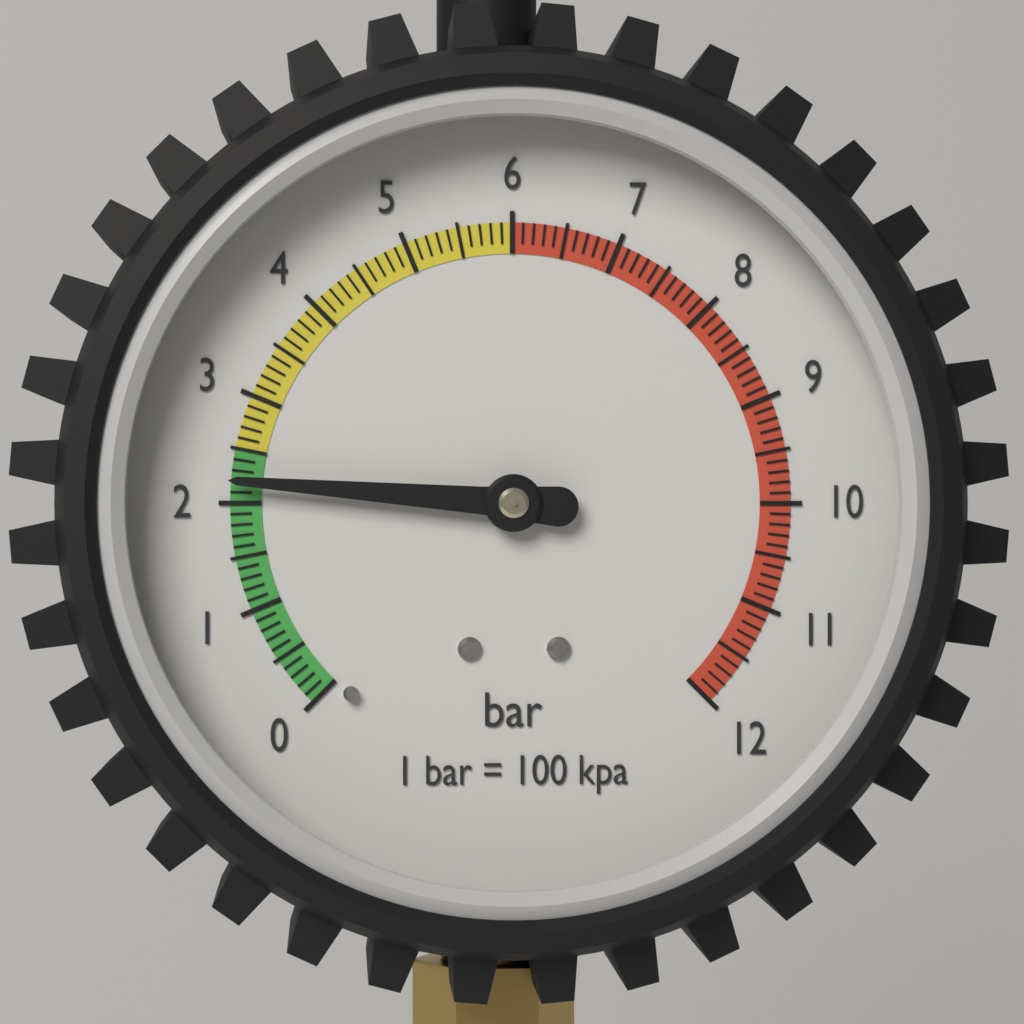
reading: 2.2 bar
